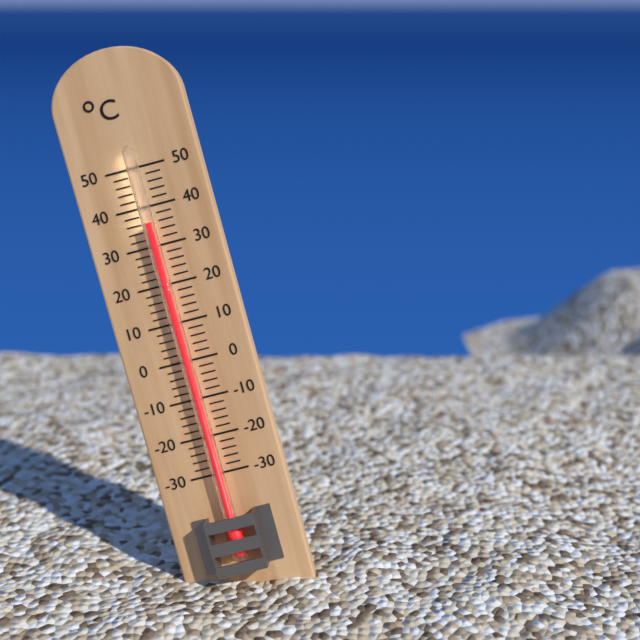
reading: 36 °C
